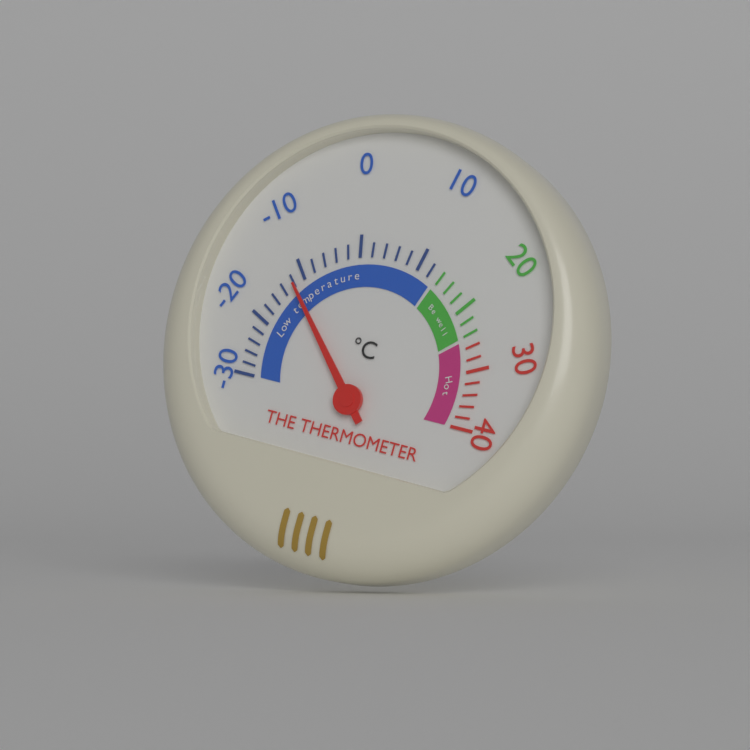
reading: -12 °C
